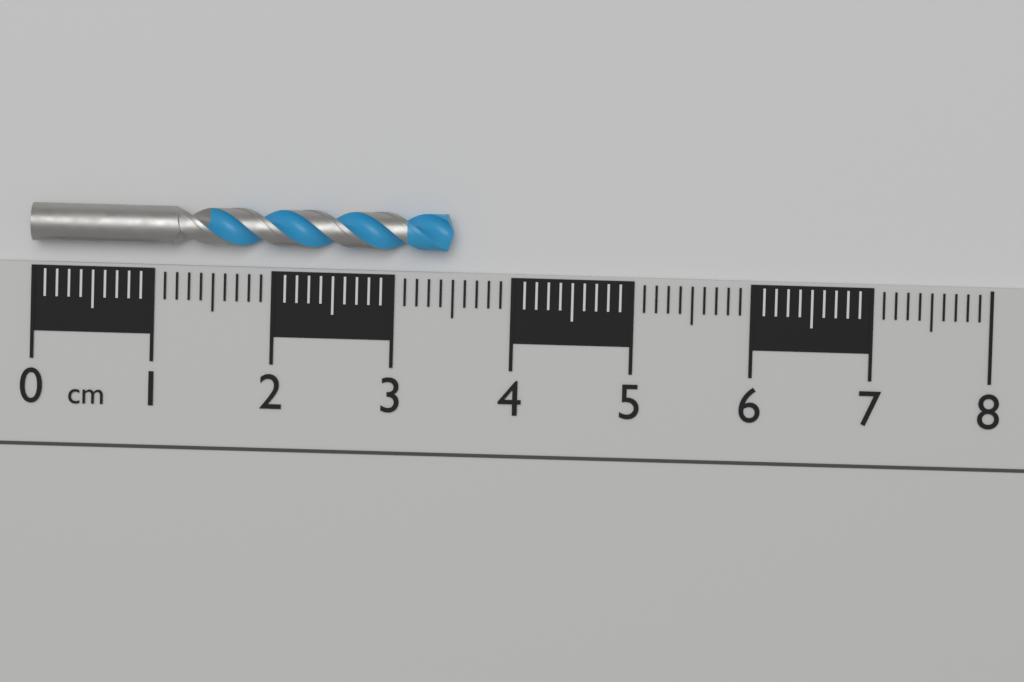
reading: 3.5 cm
